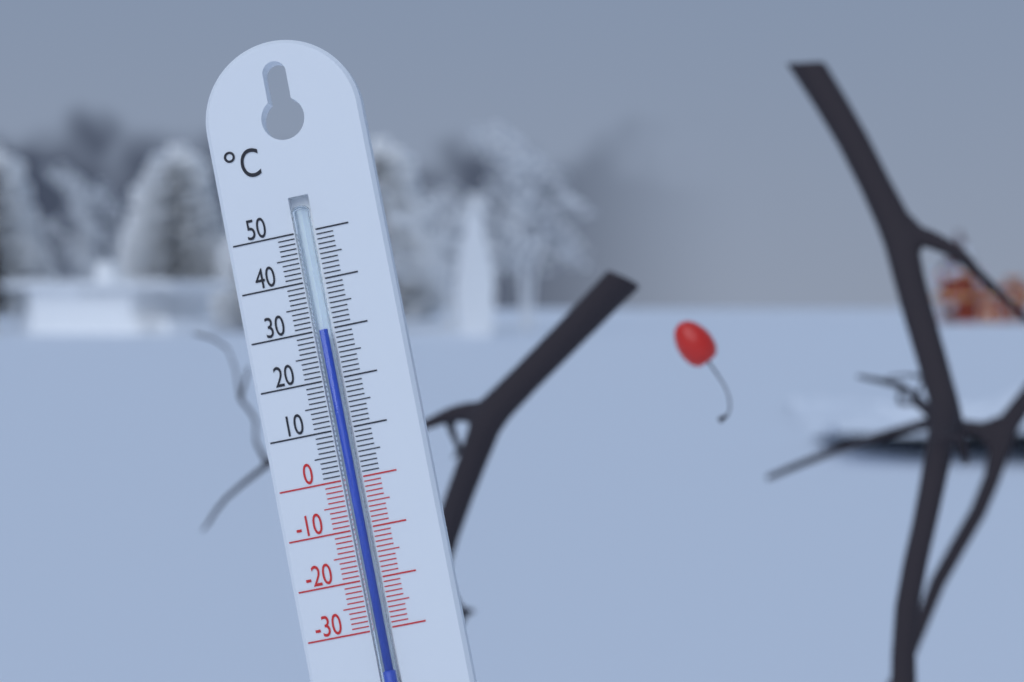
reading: 30 °C
